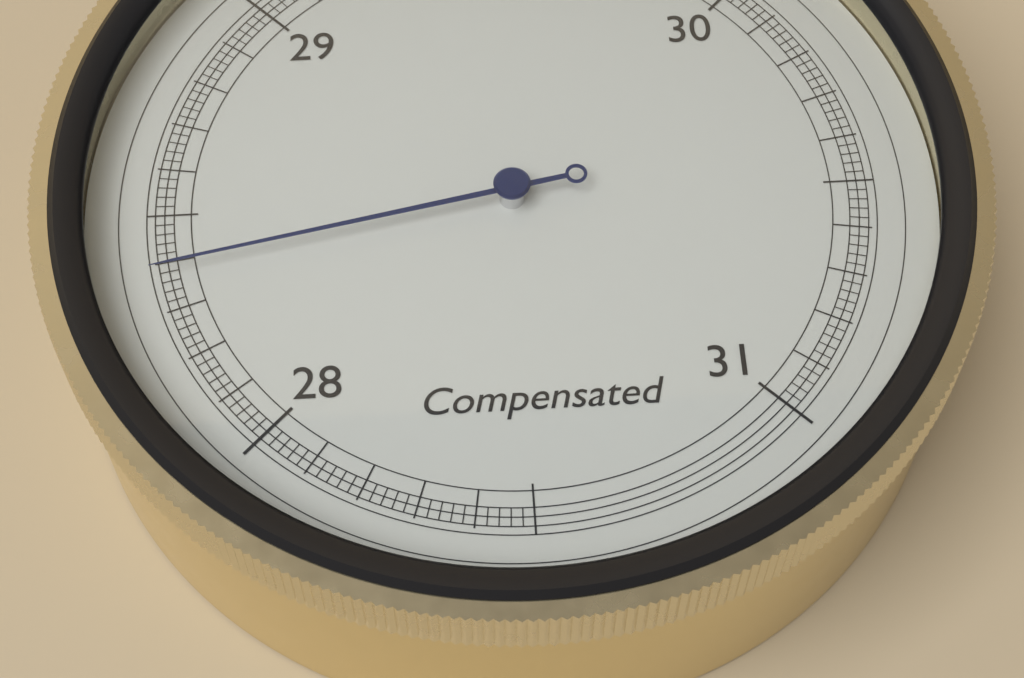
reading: 28.38 inHg
